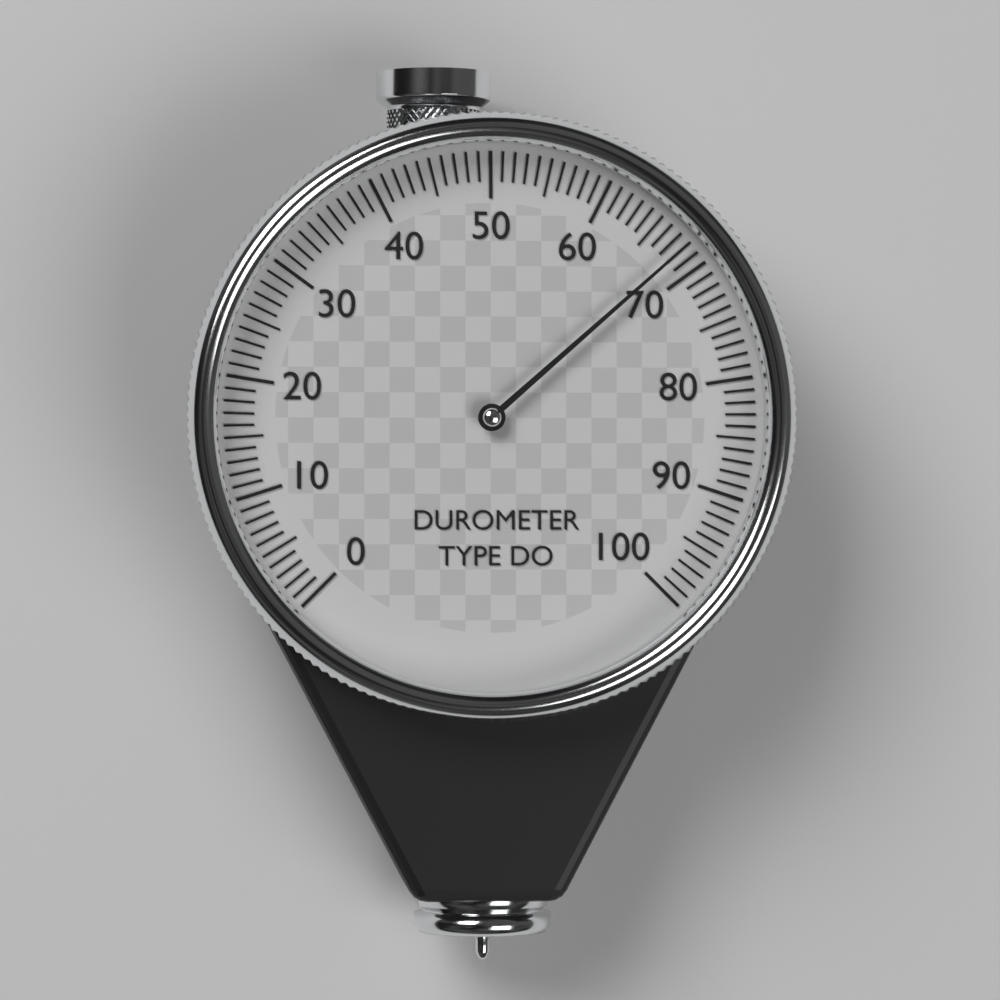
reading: 68 (no unit)
